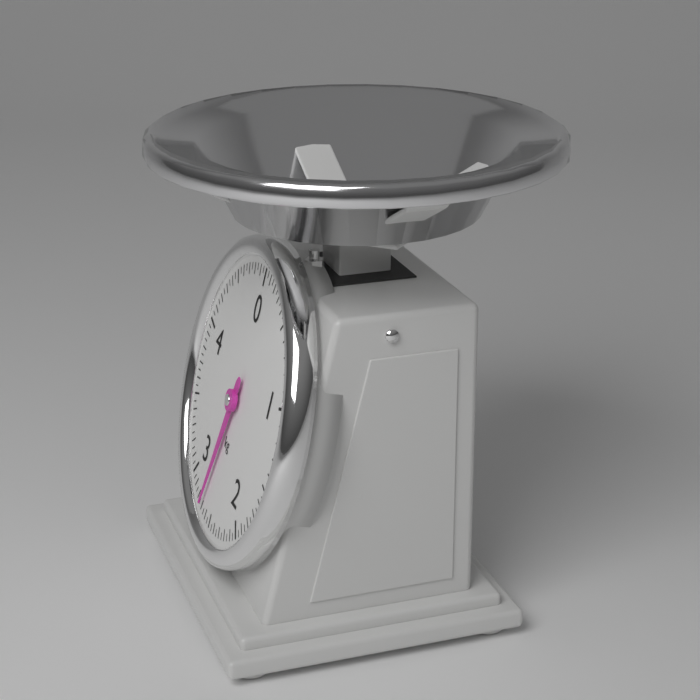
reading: 2.70 kg
